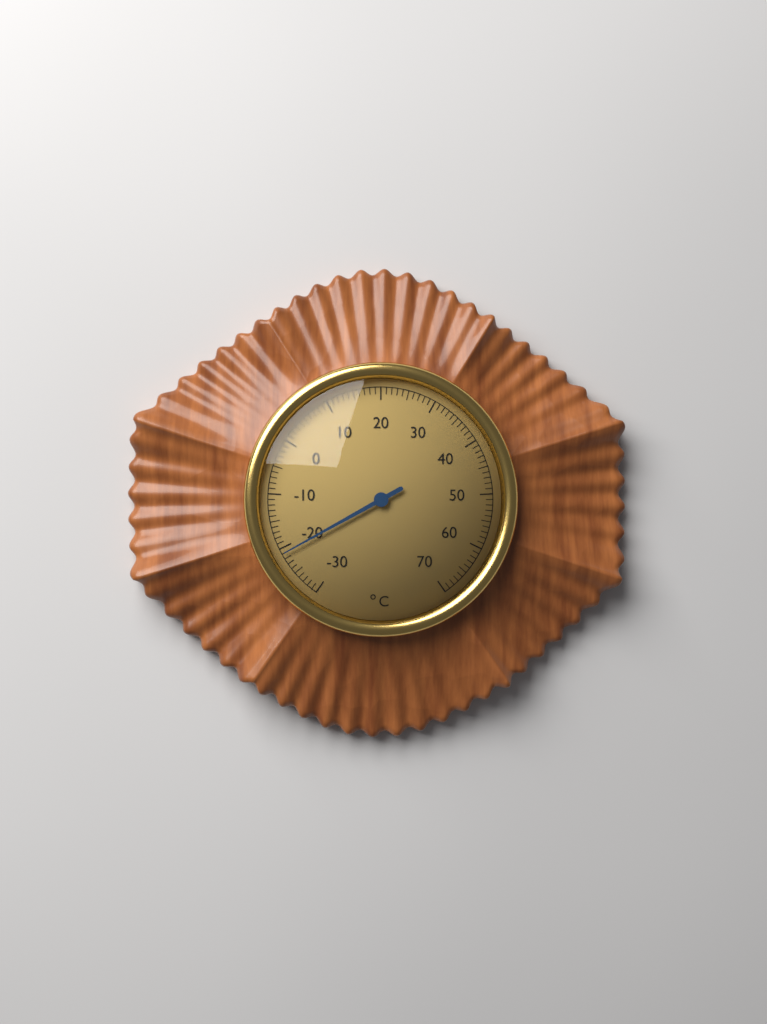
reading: -21 °C
